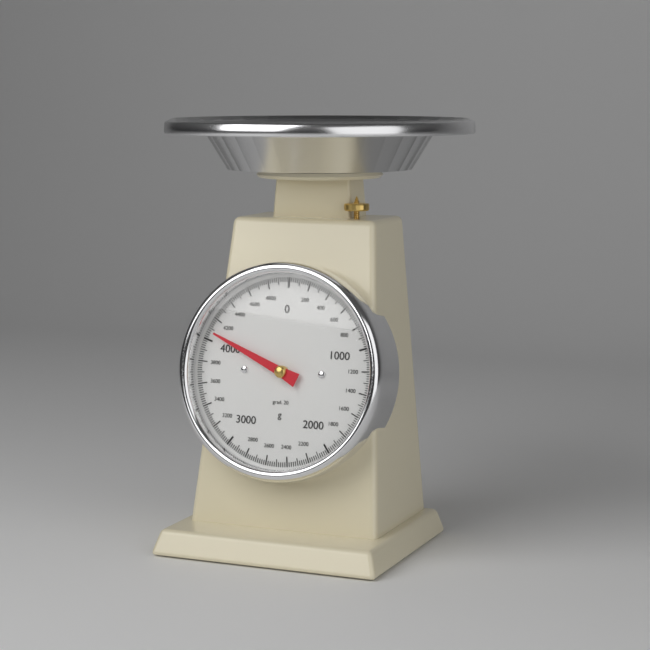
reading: 4080 g
